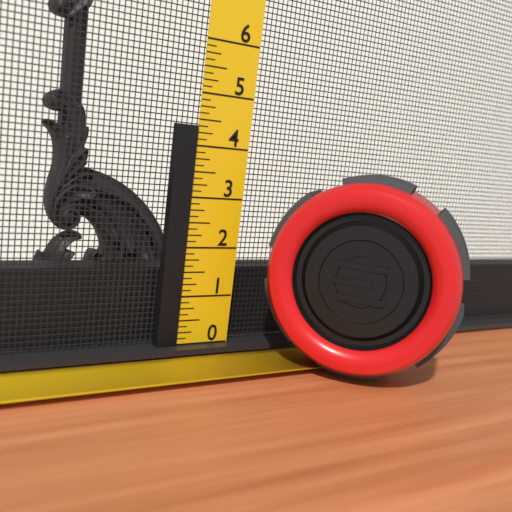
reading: 4.375 (no unit)
